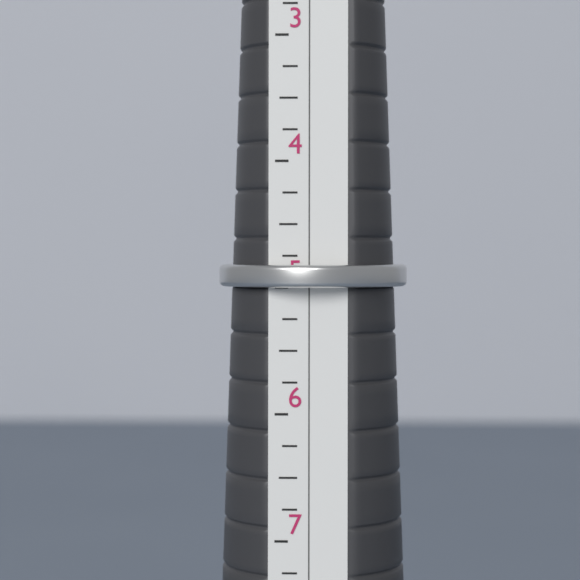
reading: 5.00 (no unit)
